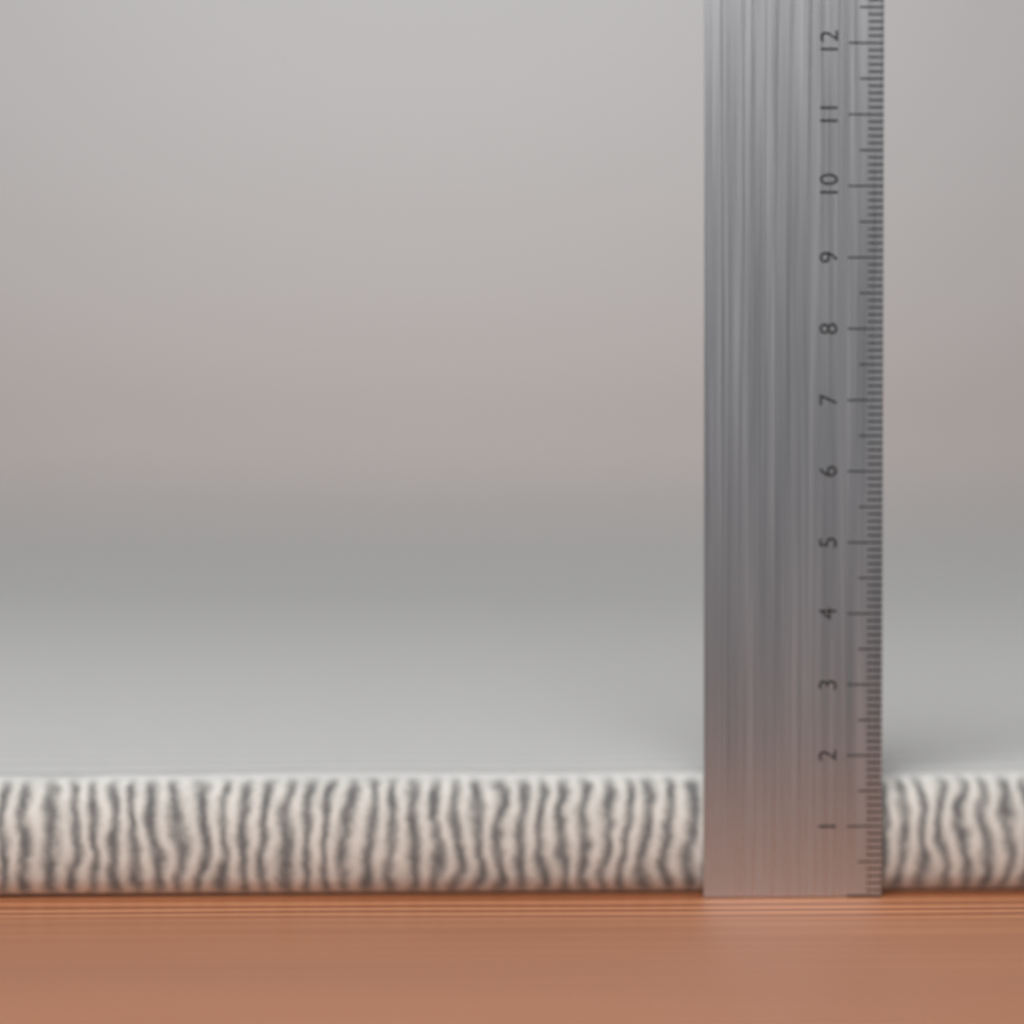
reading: 1.7 cm
